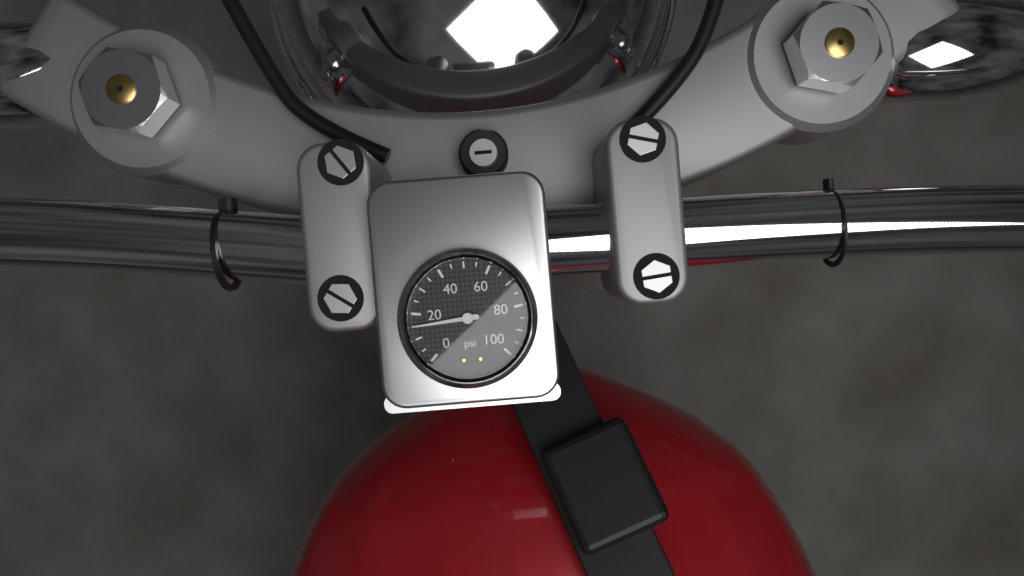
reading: 15 psi
